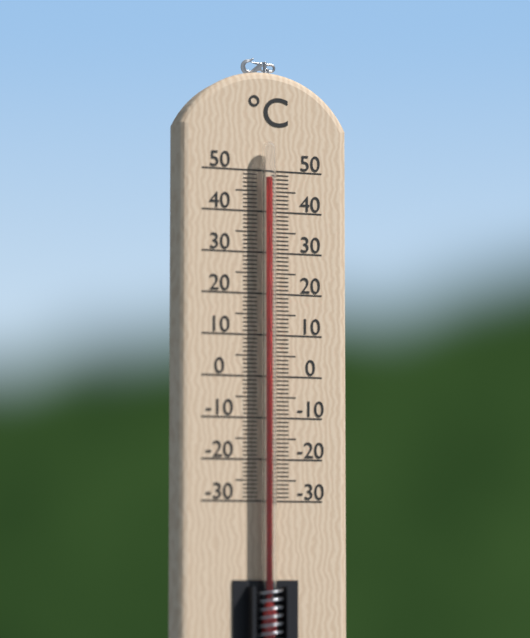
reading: 48 °C
